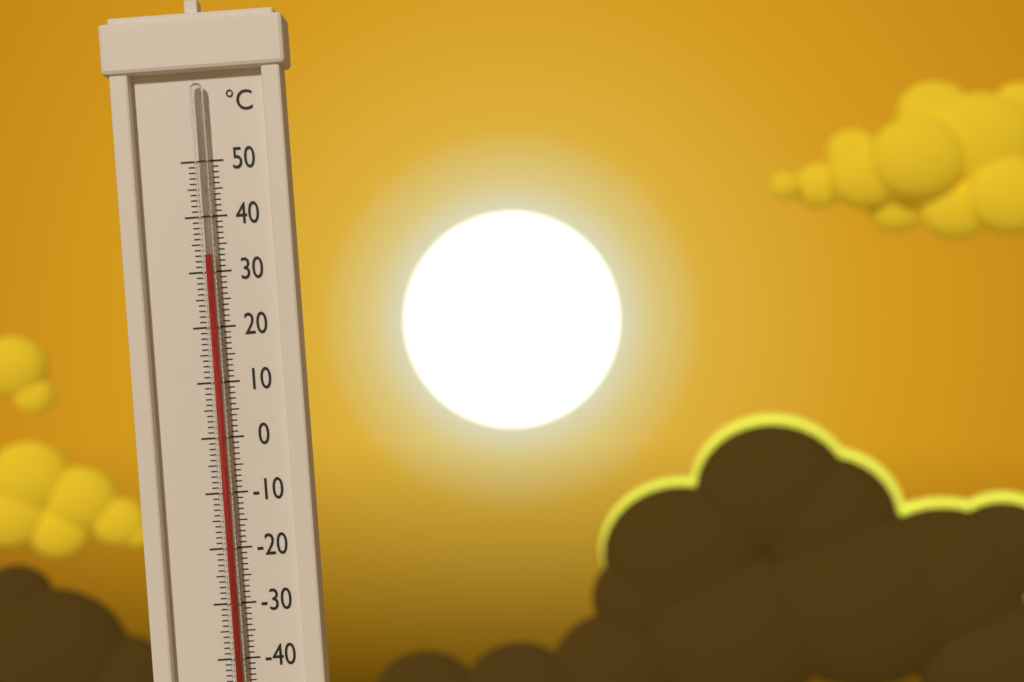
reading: 33 °C
